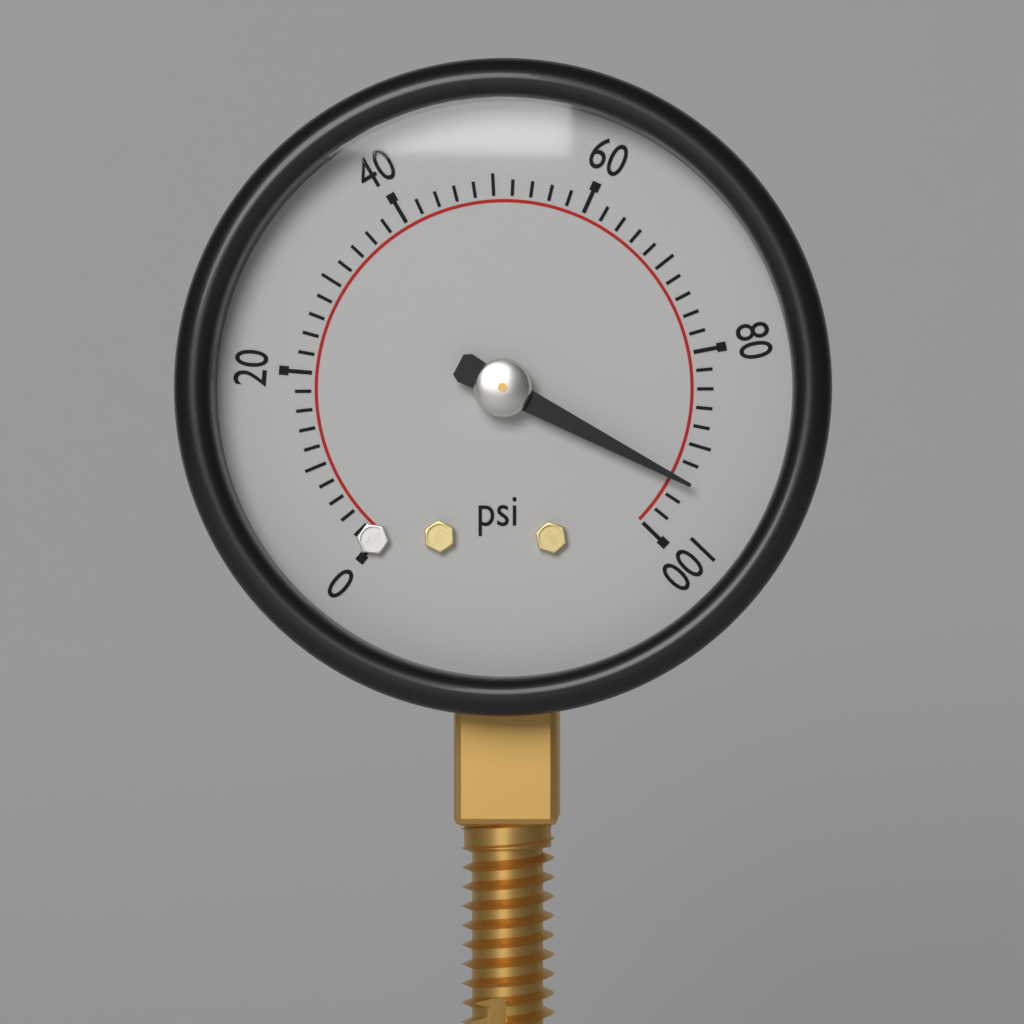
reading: 94 psi
